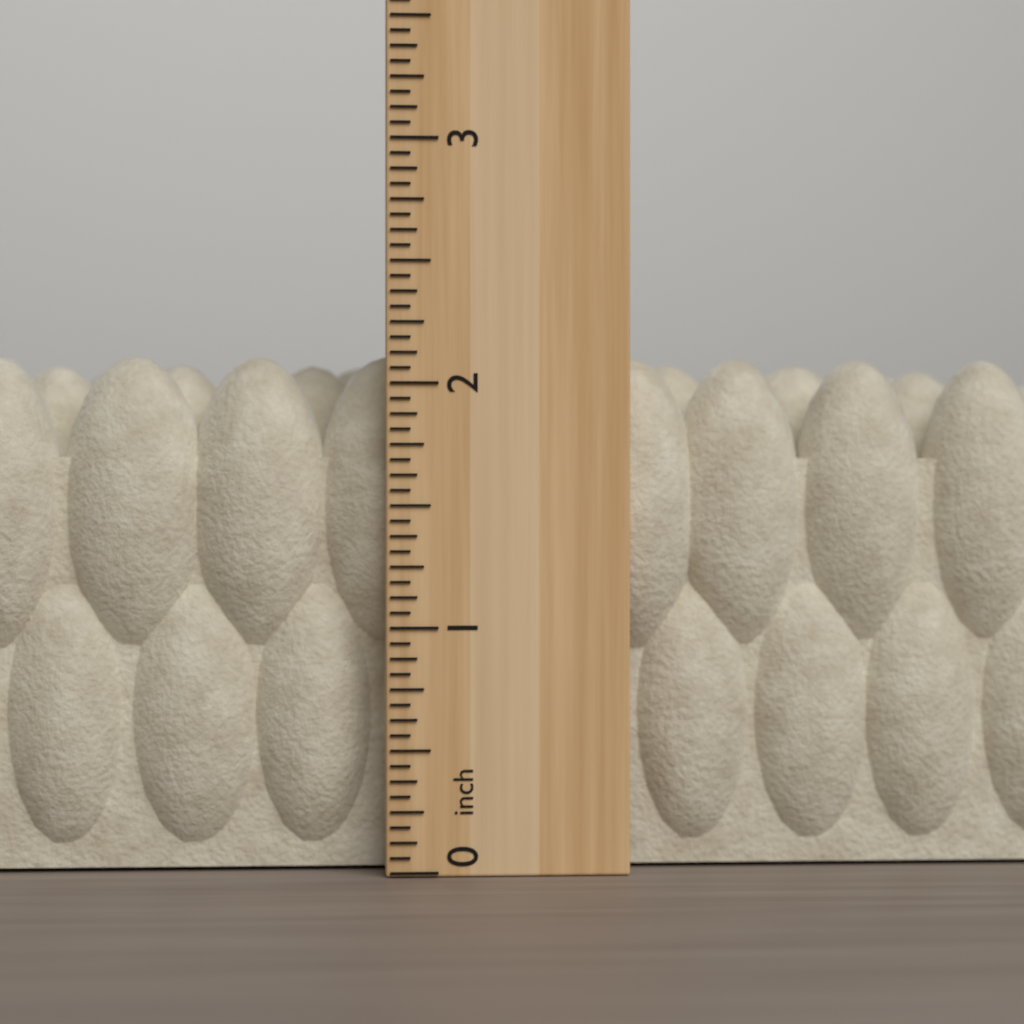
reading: 2.1250 inch
